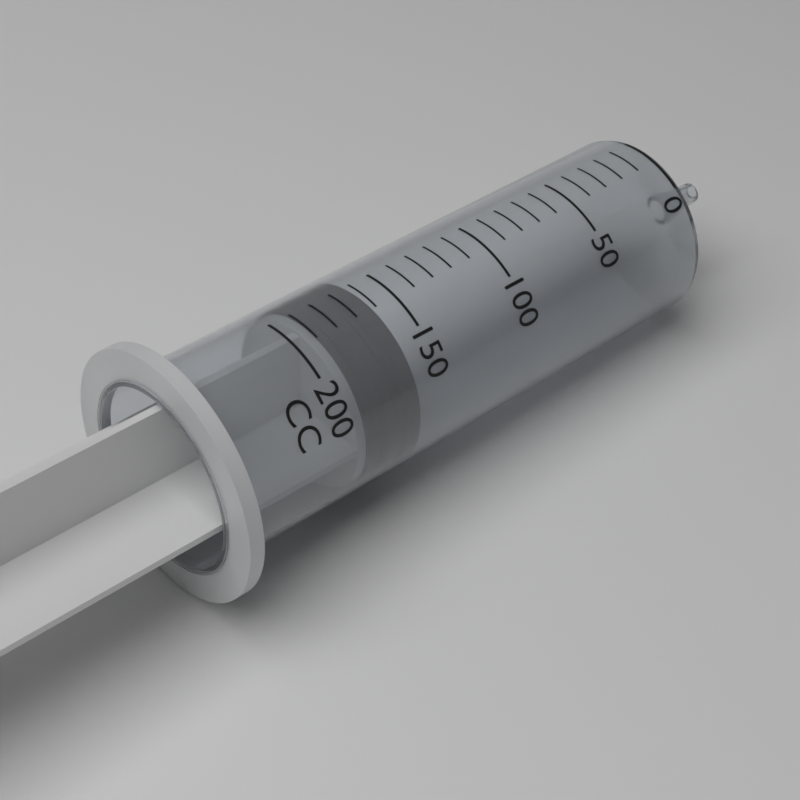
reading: 160 cc
